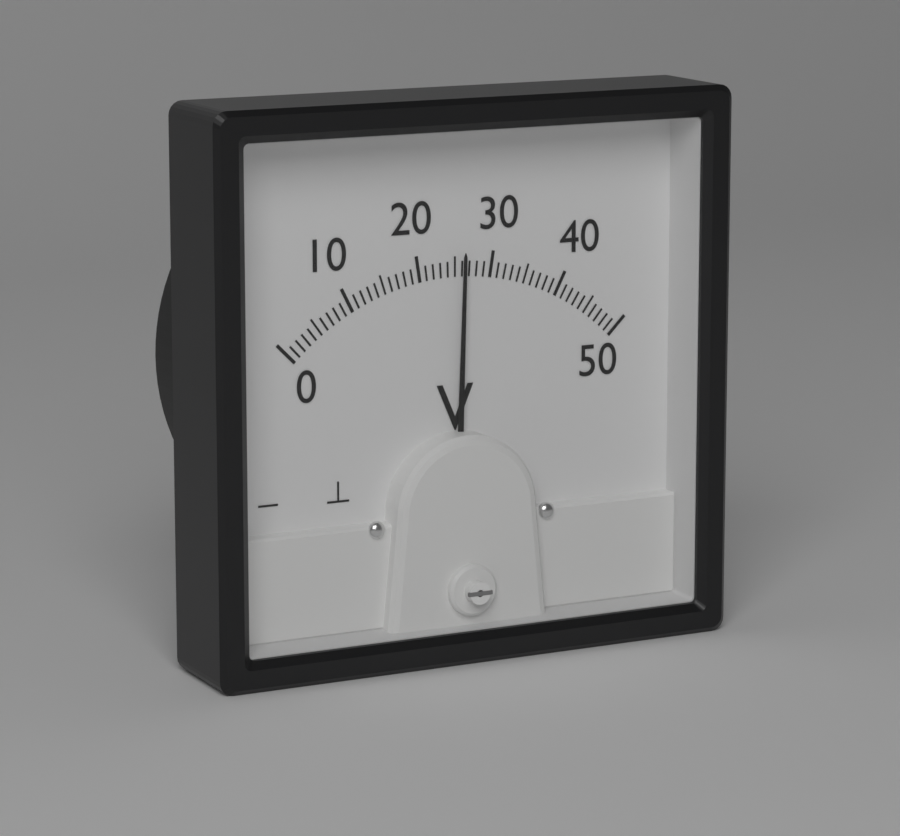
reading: 26 V
